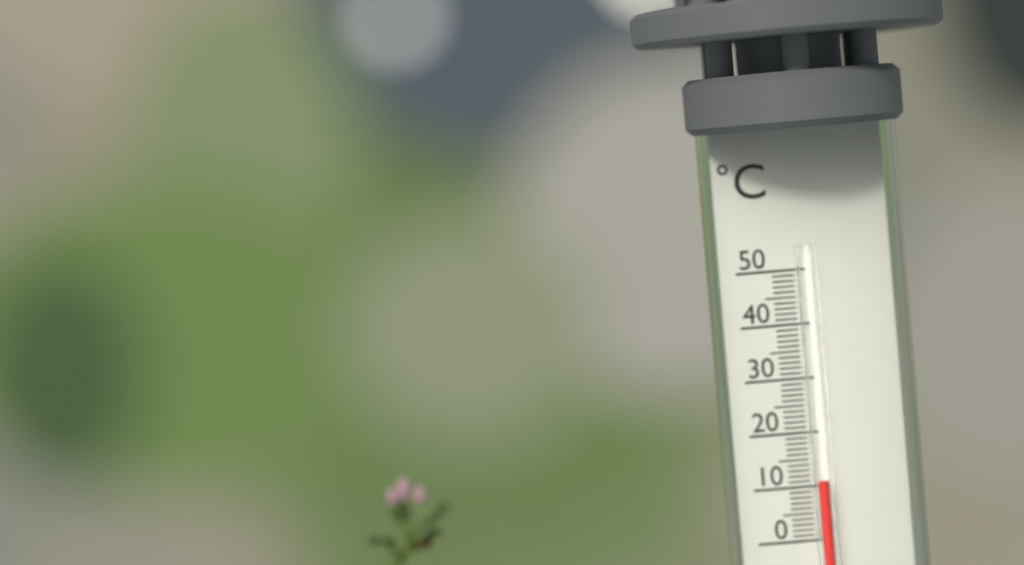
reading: 11 °C
